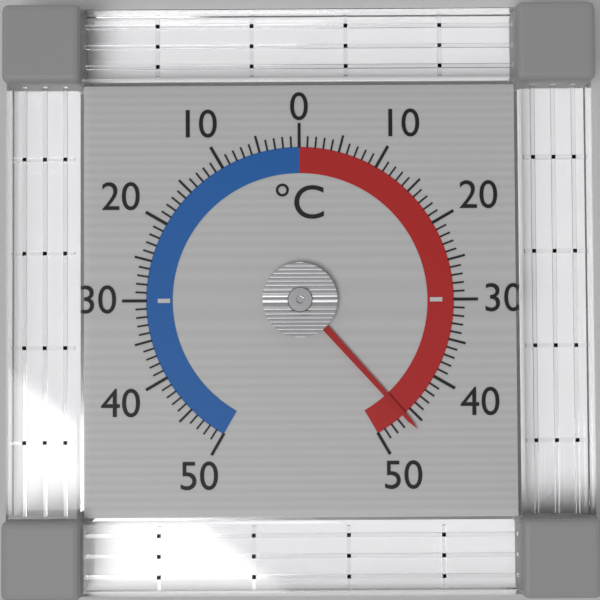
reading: 46 °C
